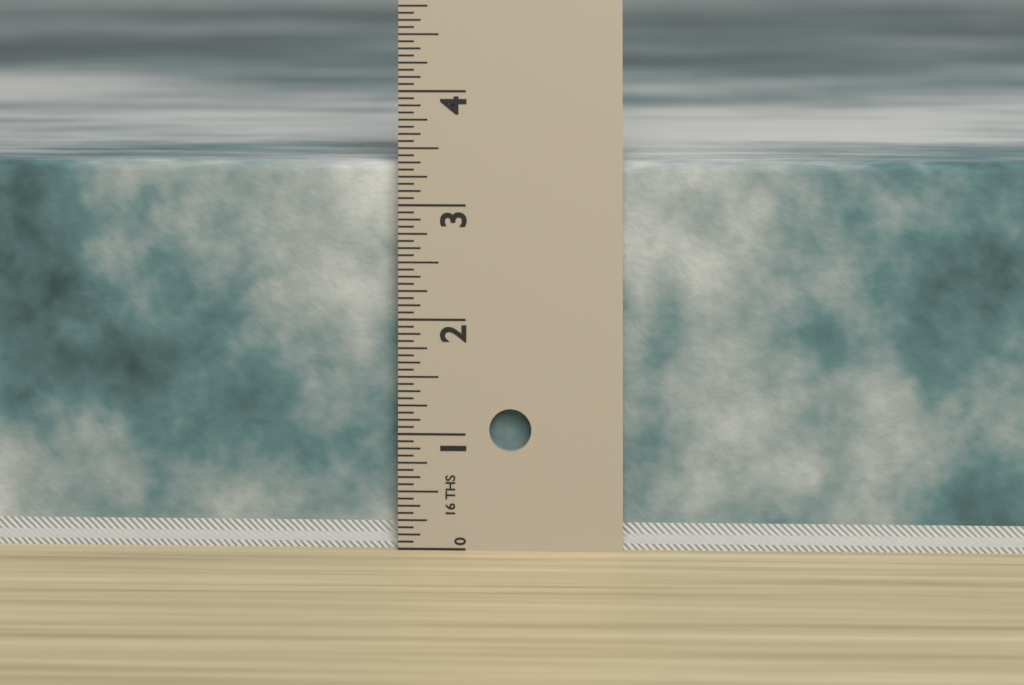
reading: 3.3750 in
